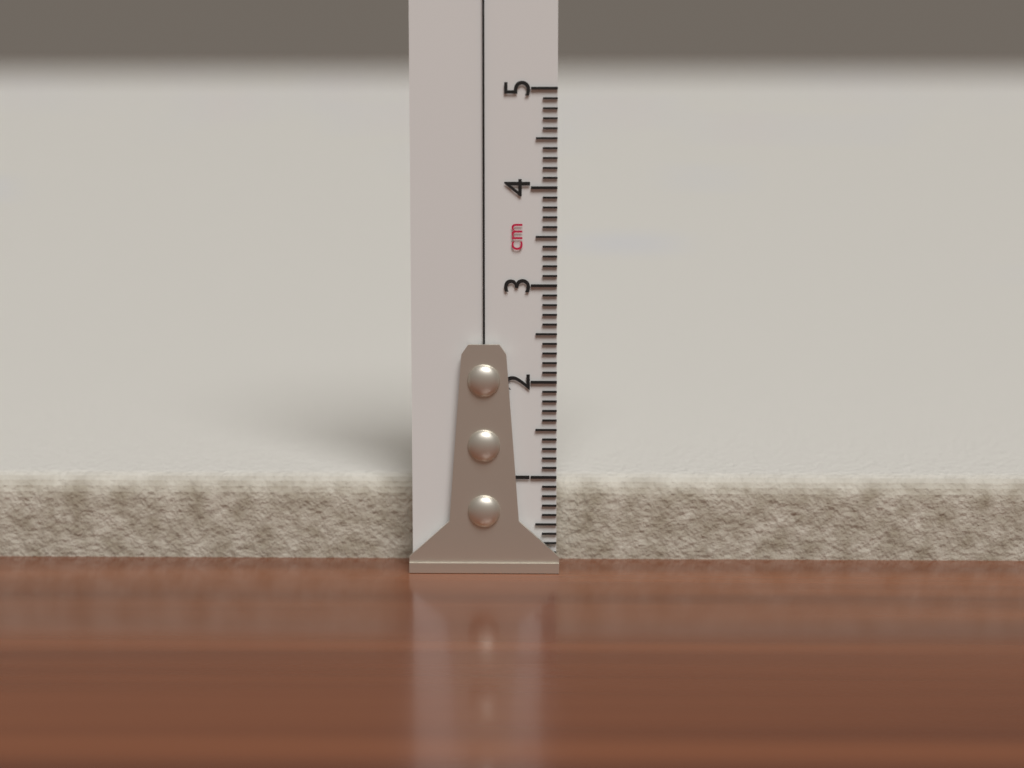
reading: 0.9 cm
